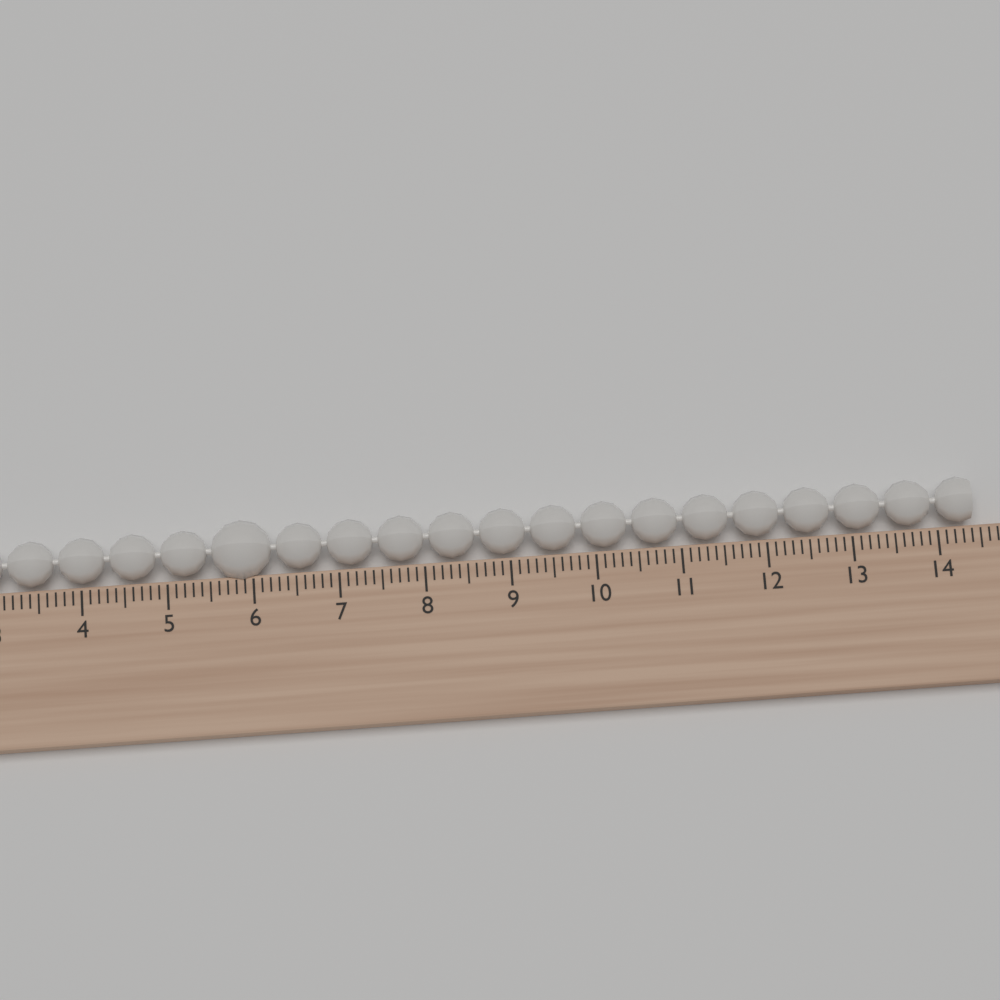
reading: 14.4 (no unit)
